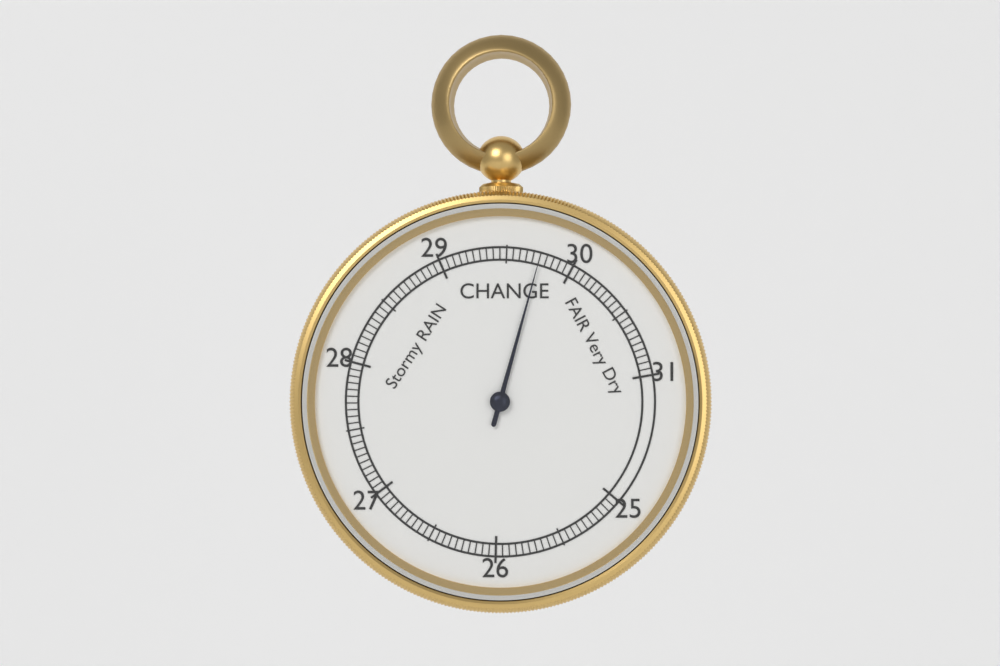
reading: 29.75 inHg
